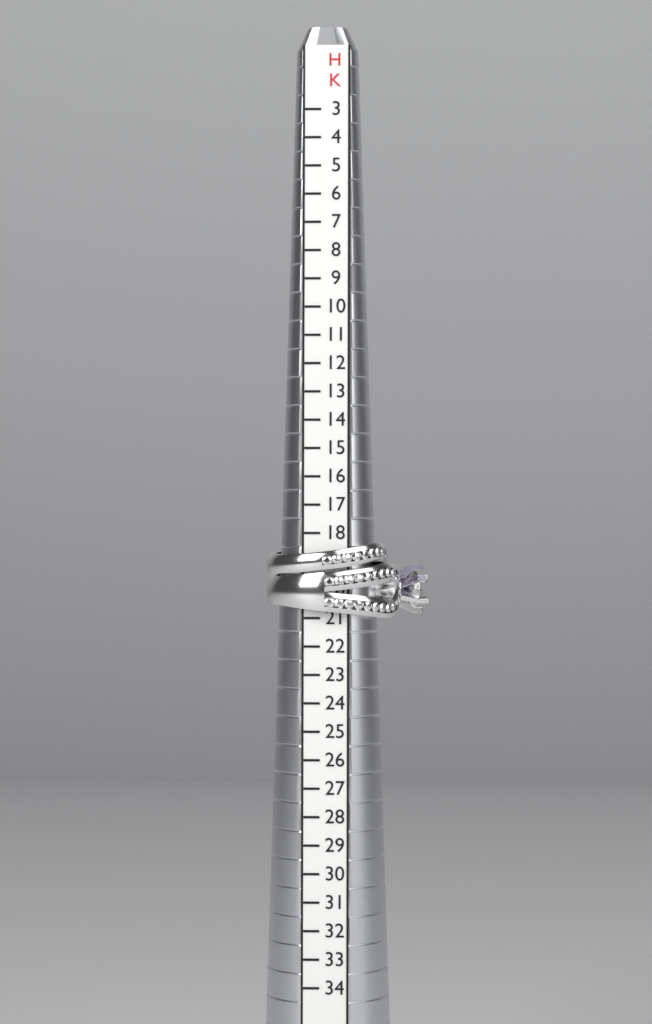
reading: 21 HK
